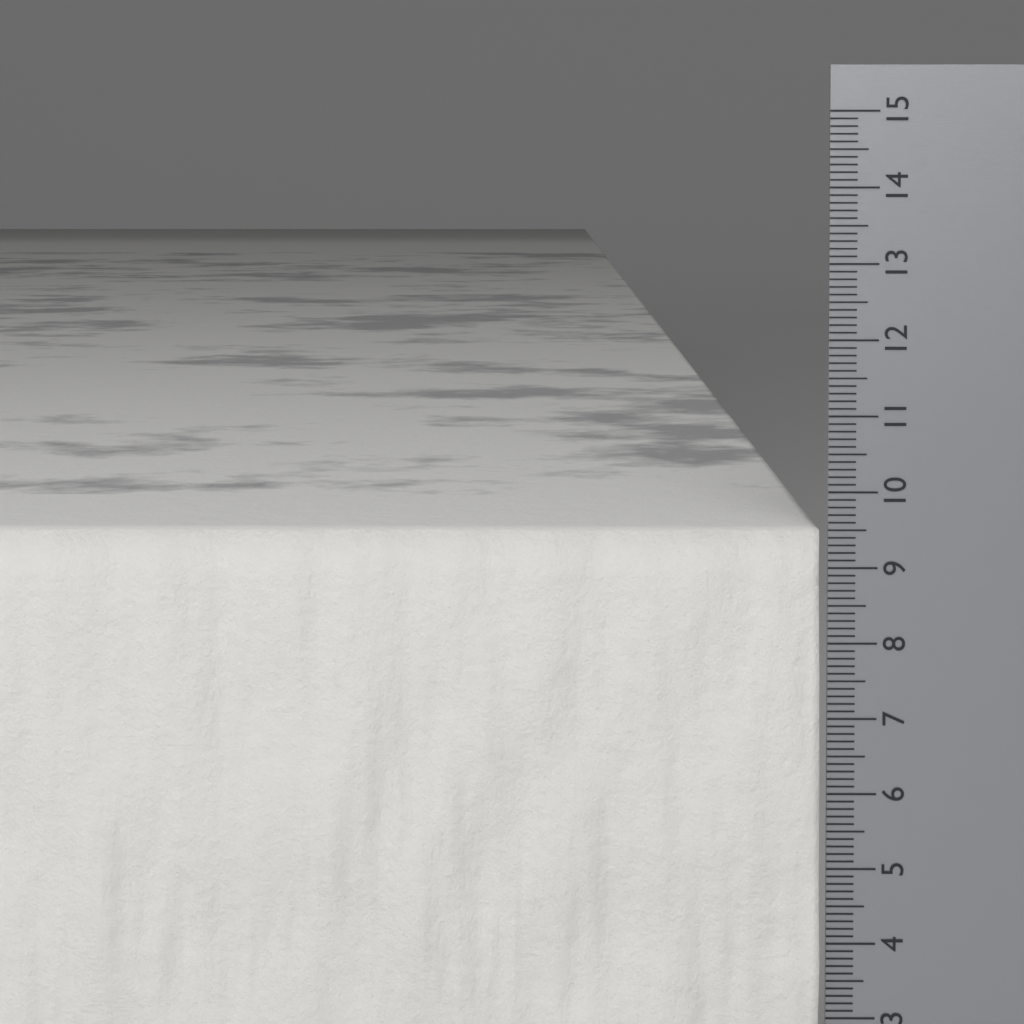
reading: 9.5 cm
